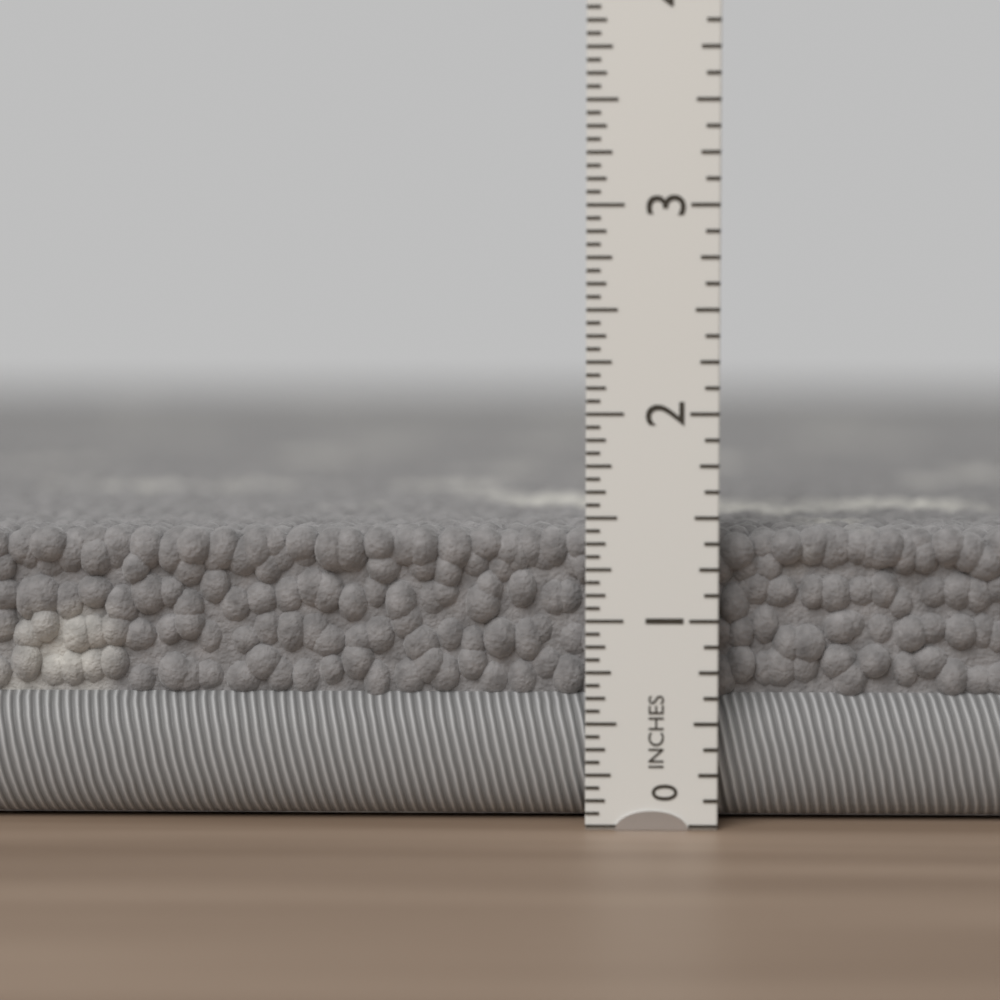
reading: 1.4375 in
